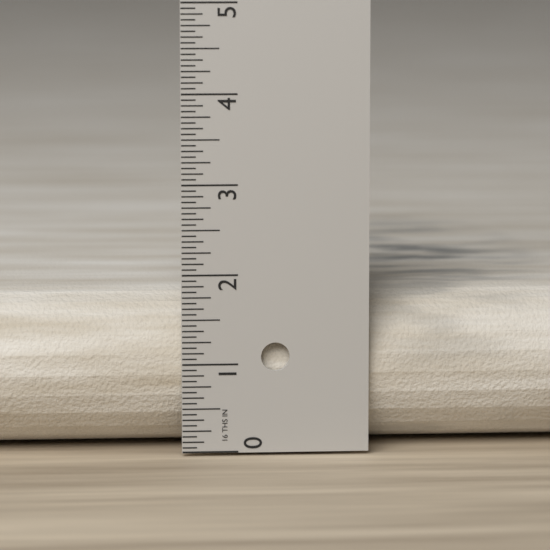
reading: 1.7500 in
